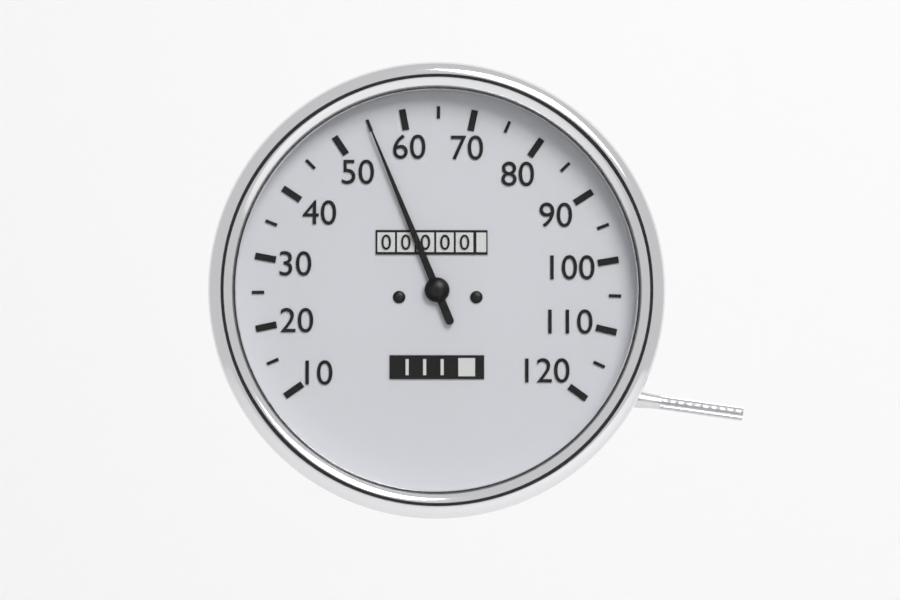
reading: 55 (no unit)
